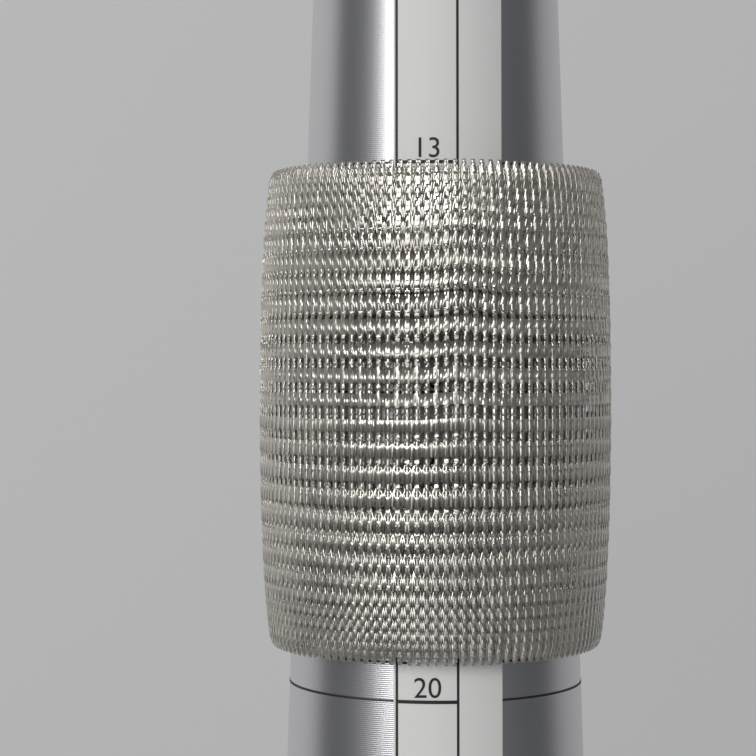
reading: 19.5 (no unit)
